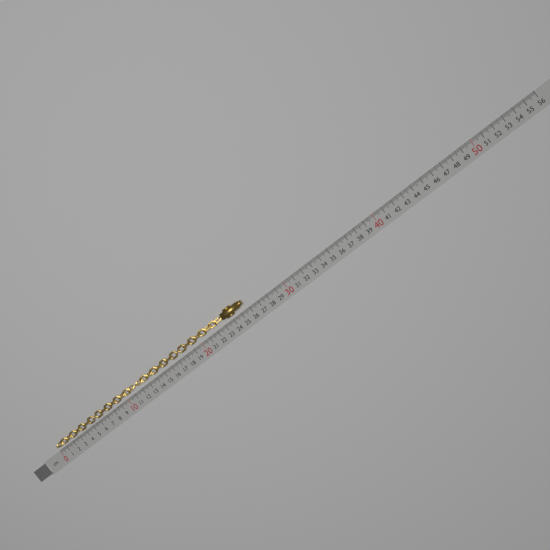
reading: 25.7 cm
